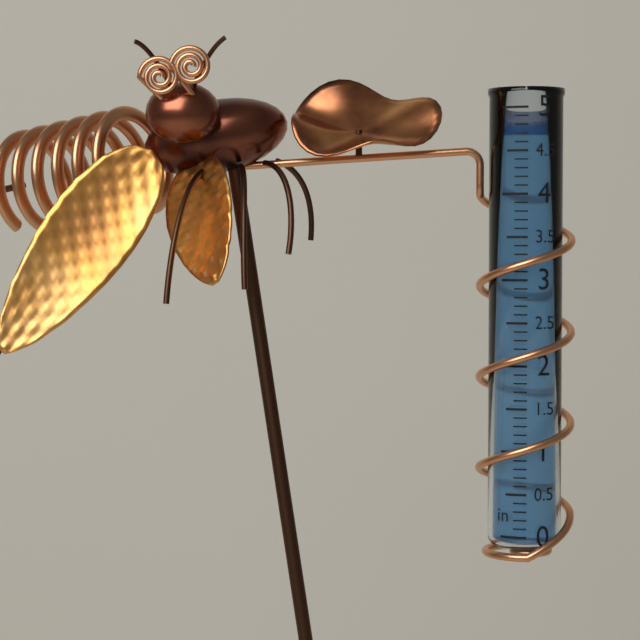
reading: 4.7 in
